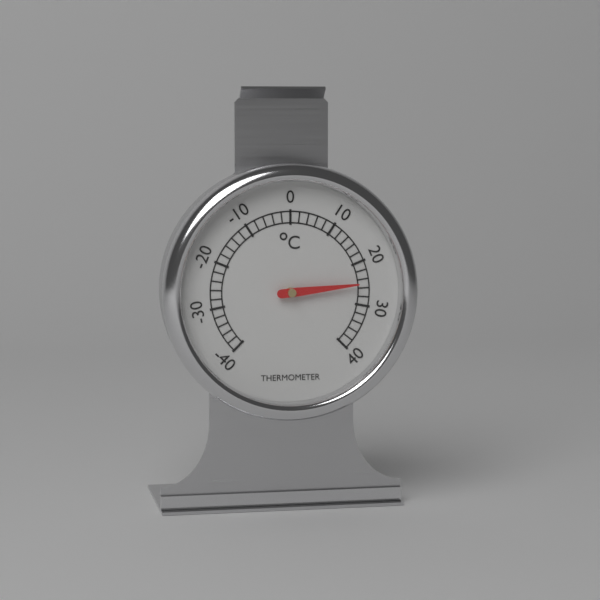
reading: 25 °C
